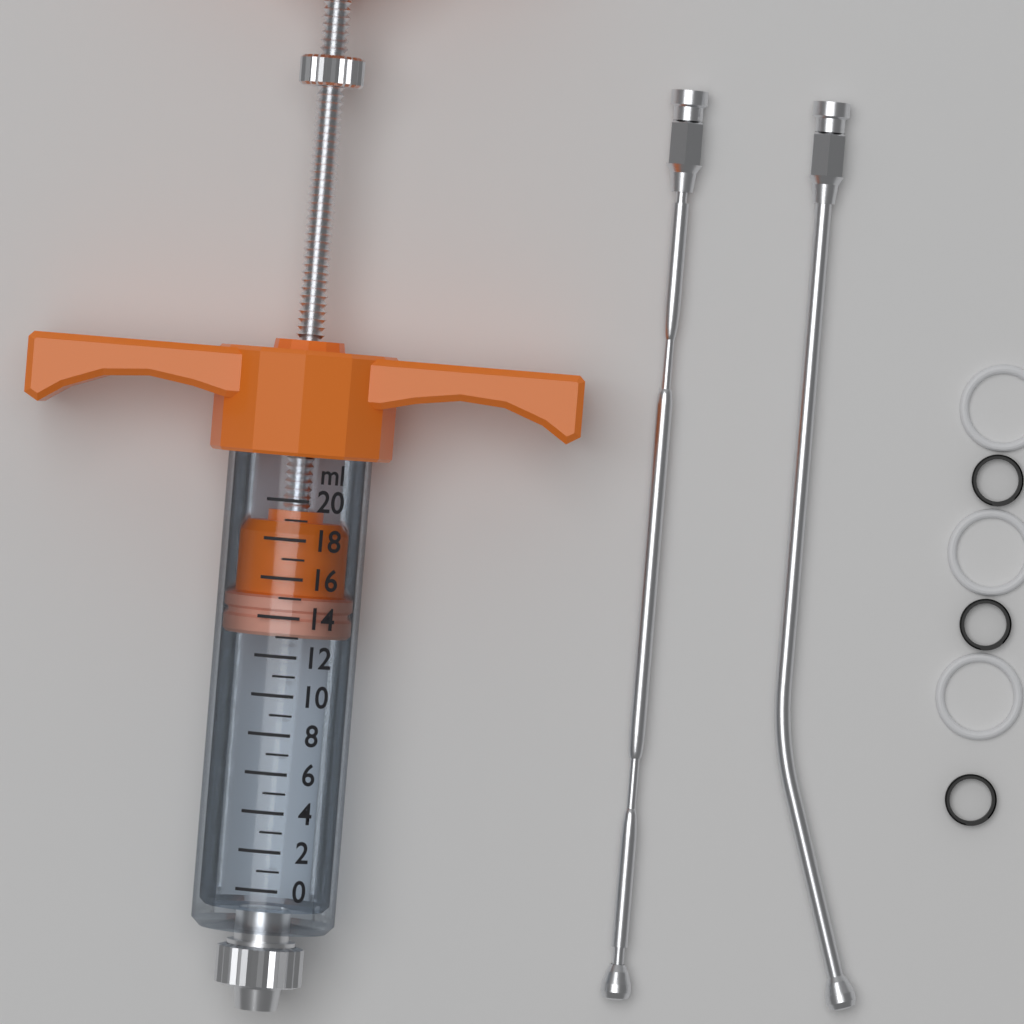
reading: 13 ml
